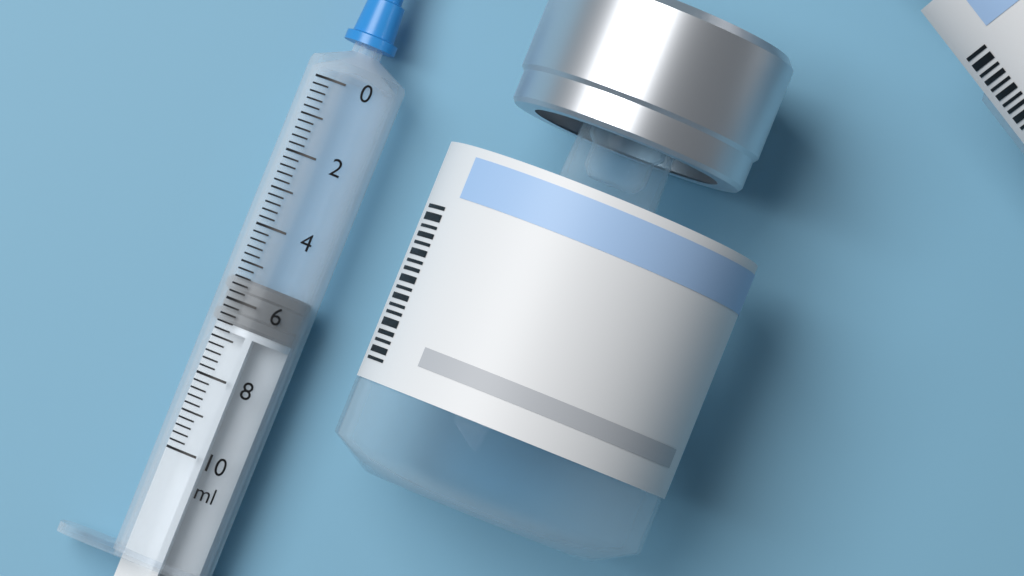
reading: 5.4 ml
